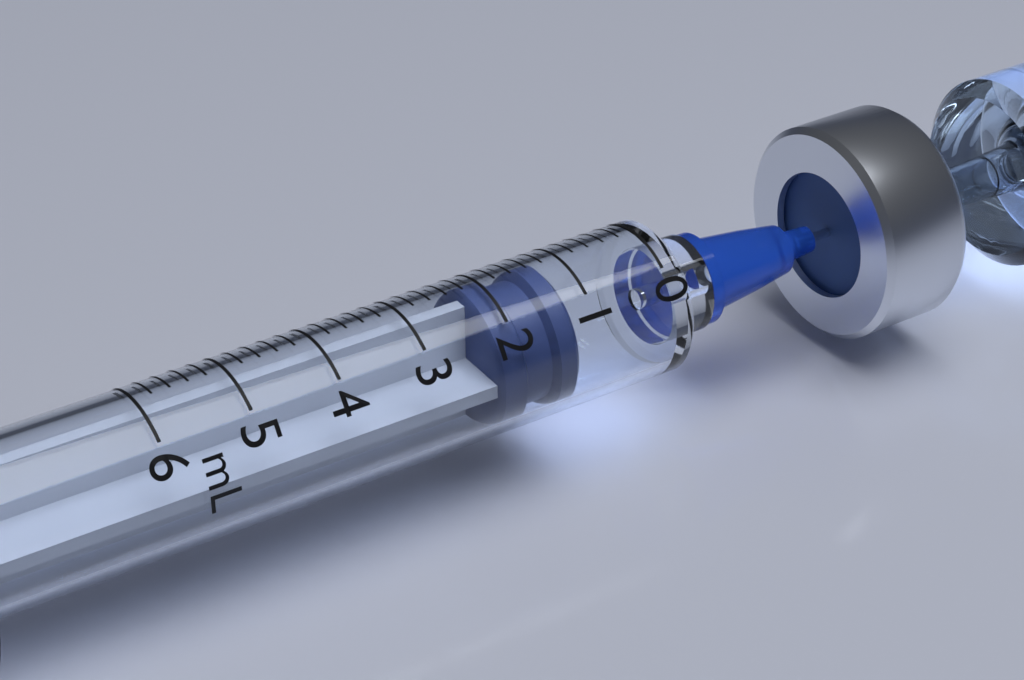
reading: 1.2 mL
